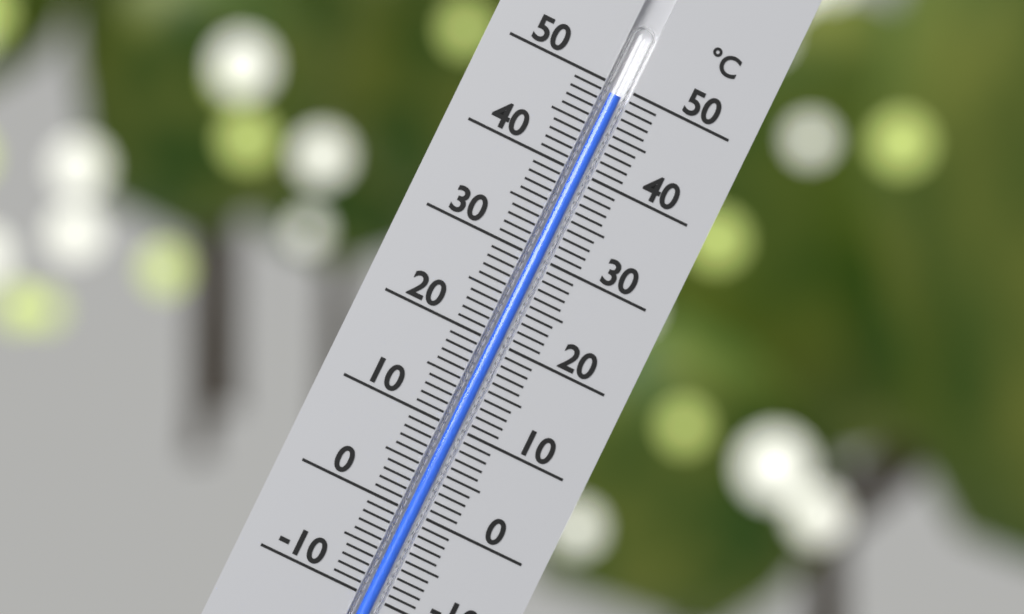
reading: 49 °C
